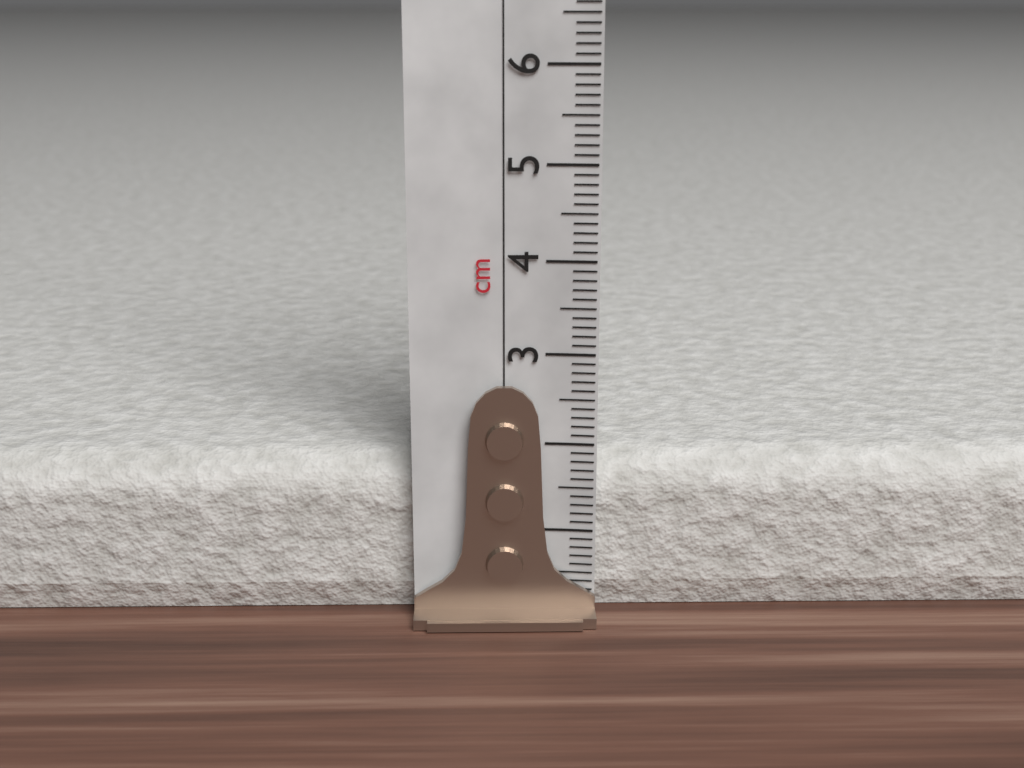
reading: 1.8 cm
